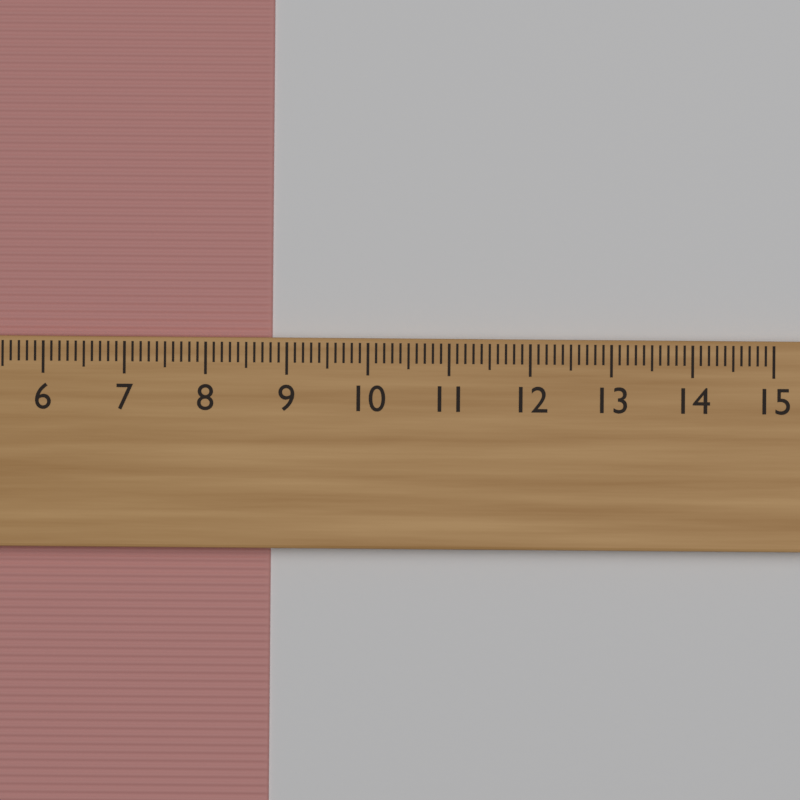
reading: 8.8 cm
